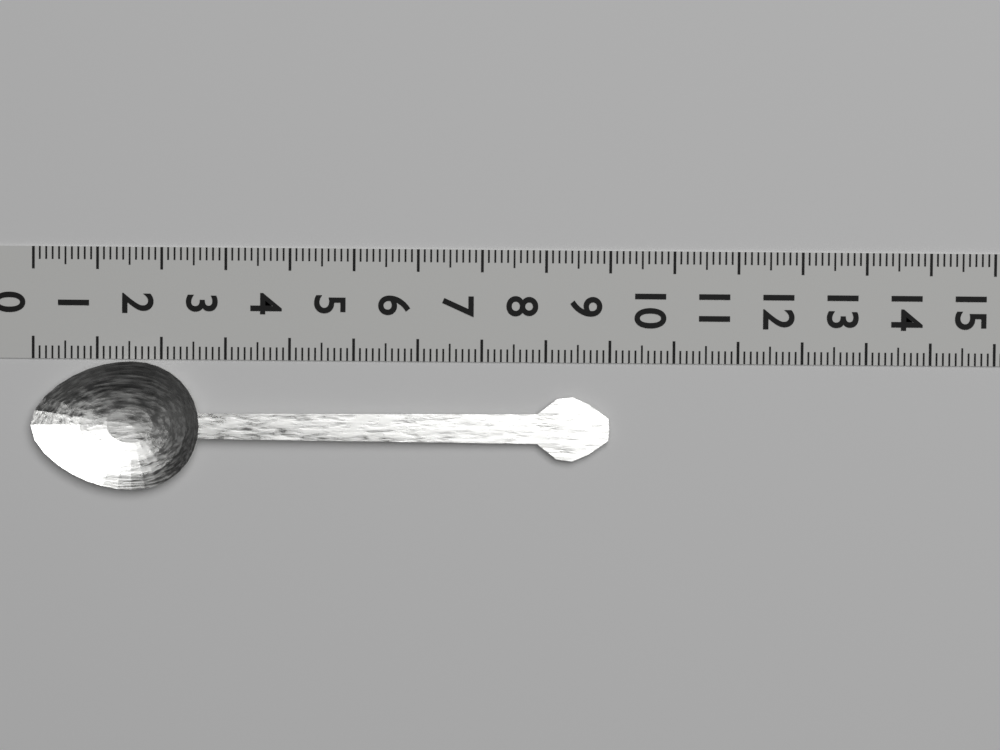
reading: 9.0 (no unit)
